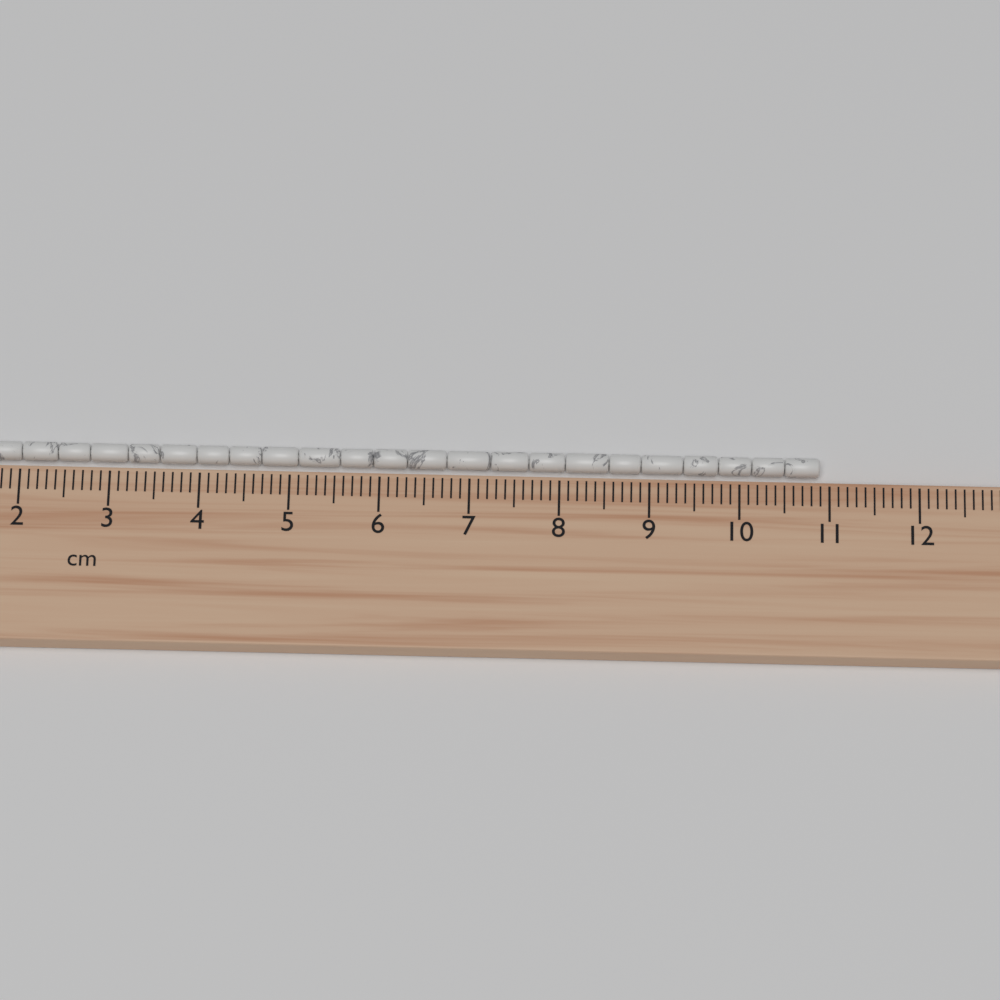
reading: 10.9 cm
